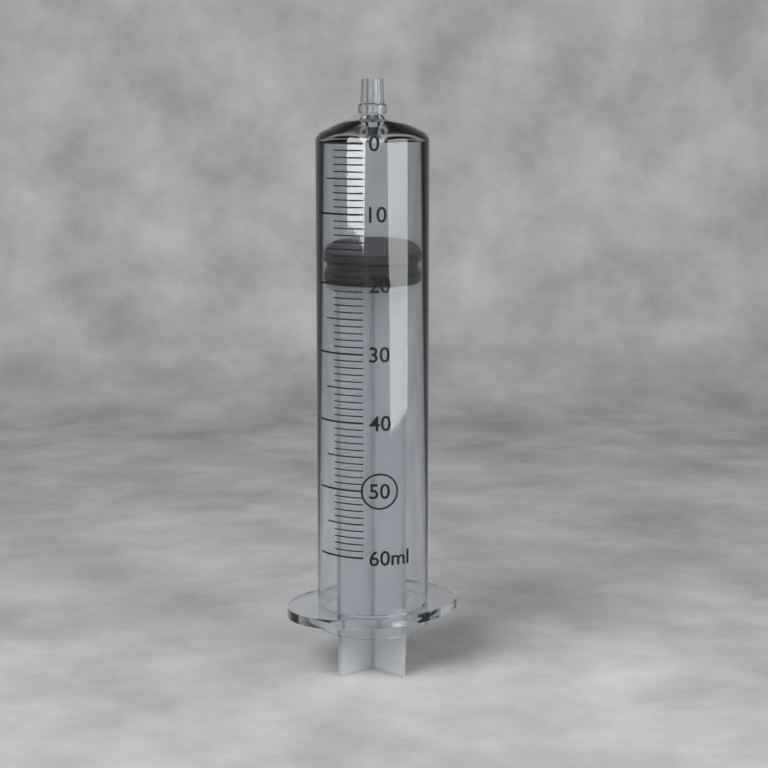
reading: 16 ml
